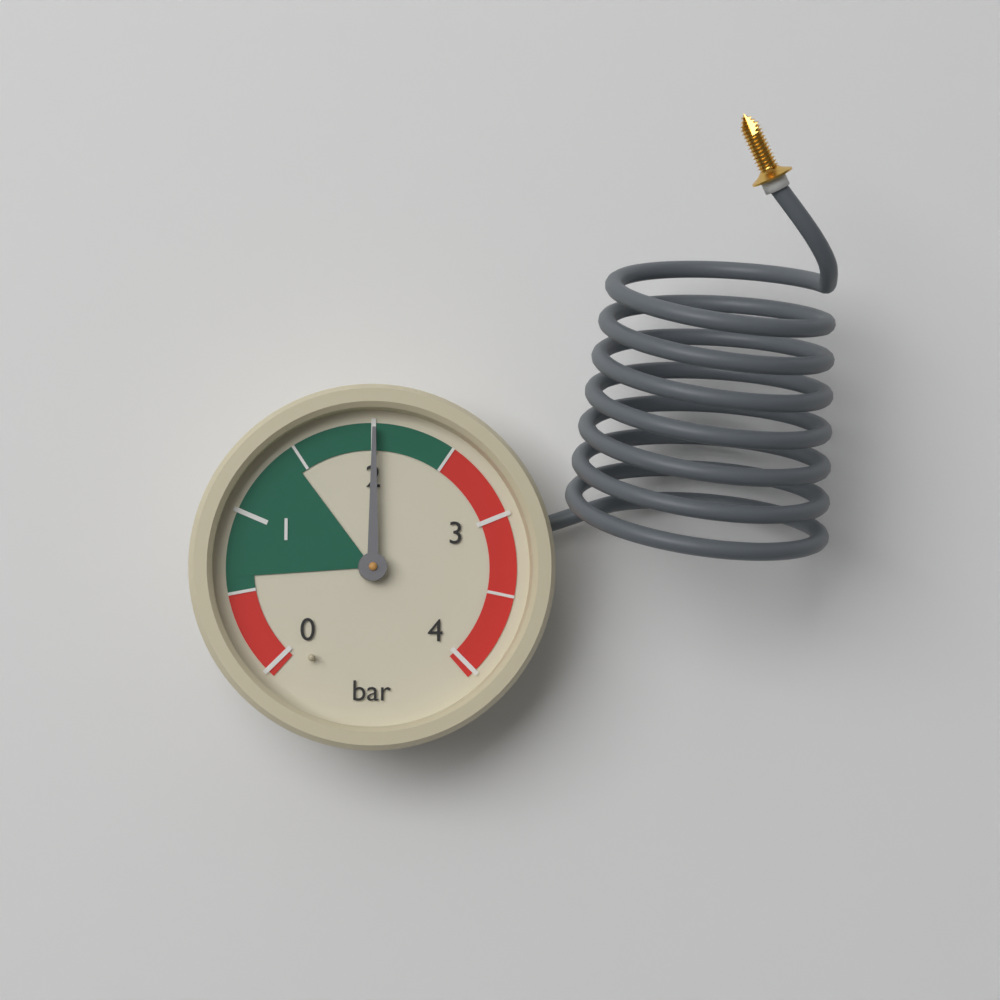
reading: 2.0 bar
